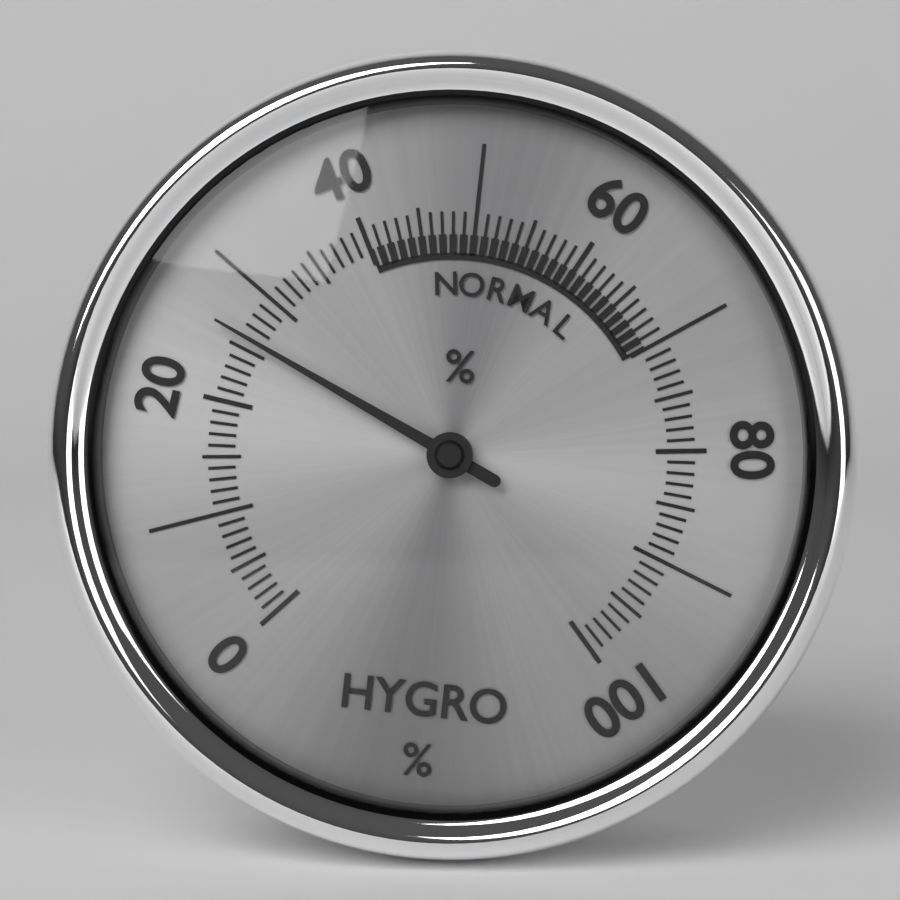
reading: 26 %
